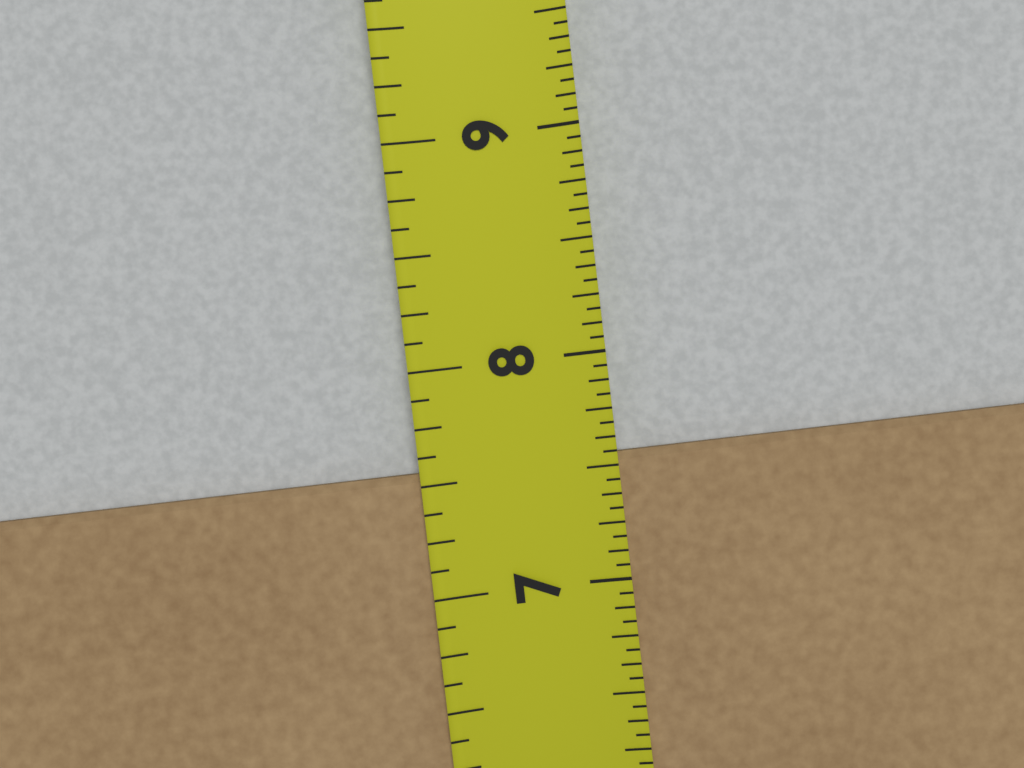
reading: 7.5625 in
